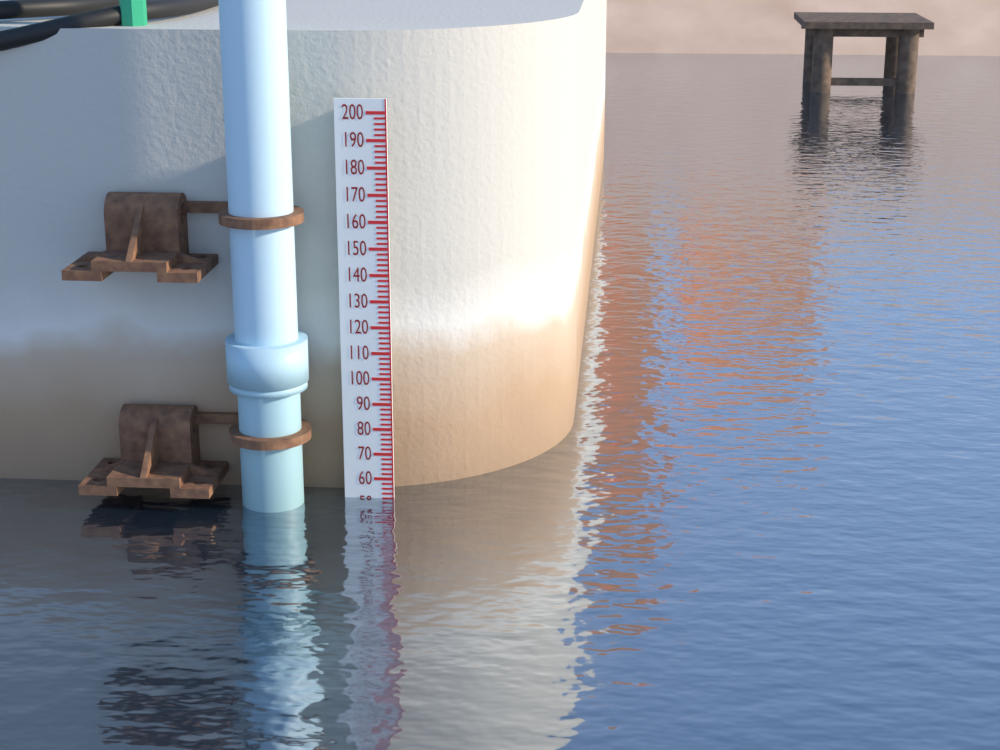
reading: 52 (no unit)
